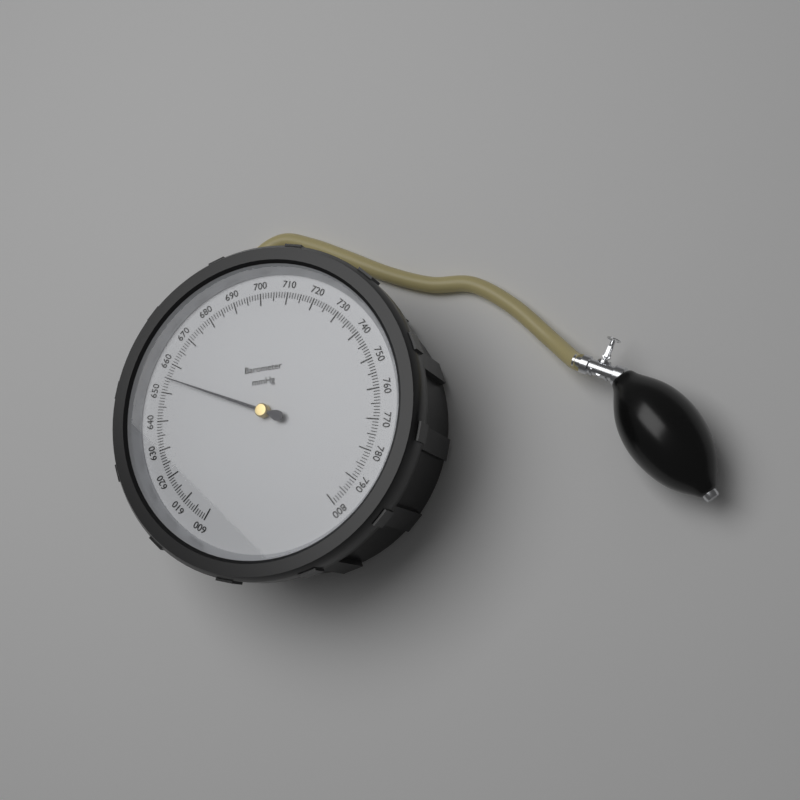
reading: 655 mmHg
